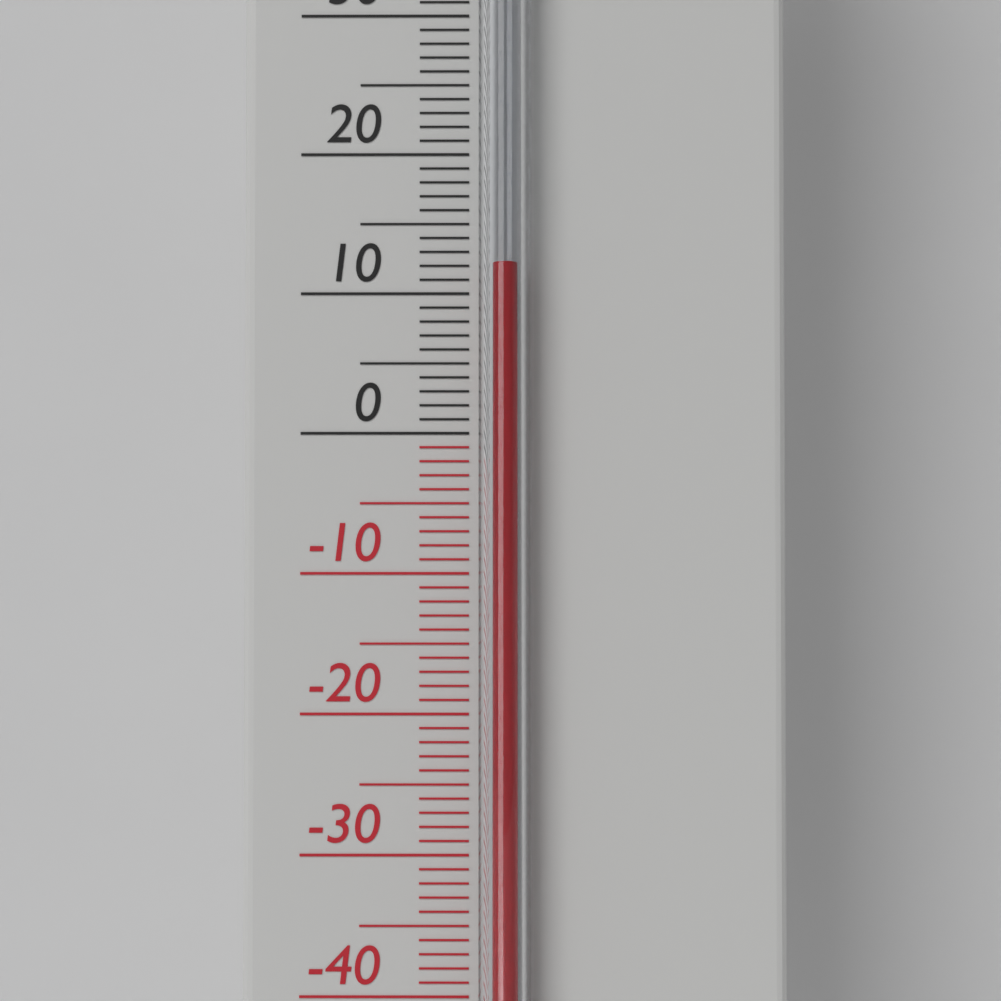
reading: 12 °C
